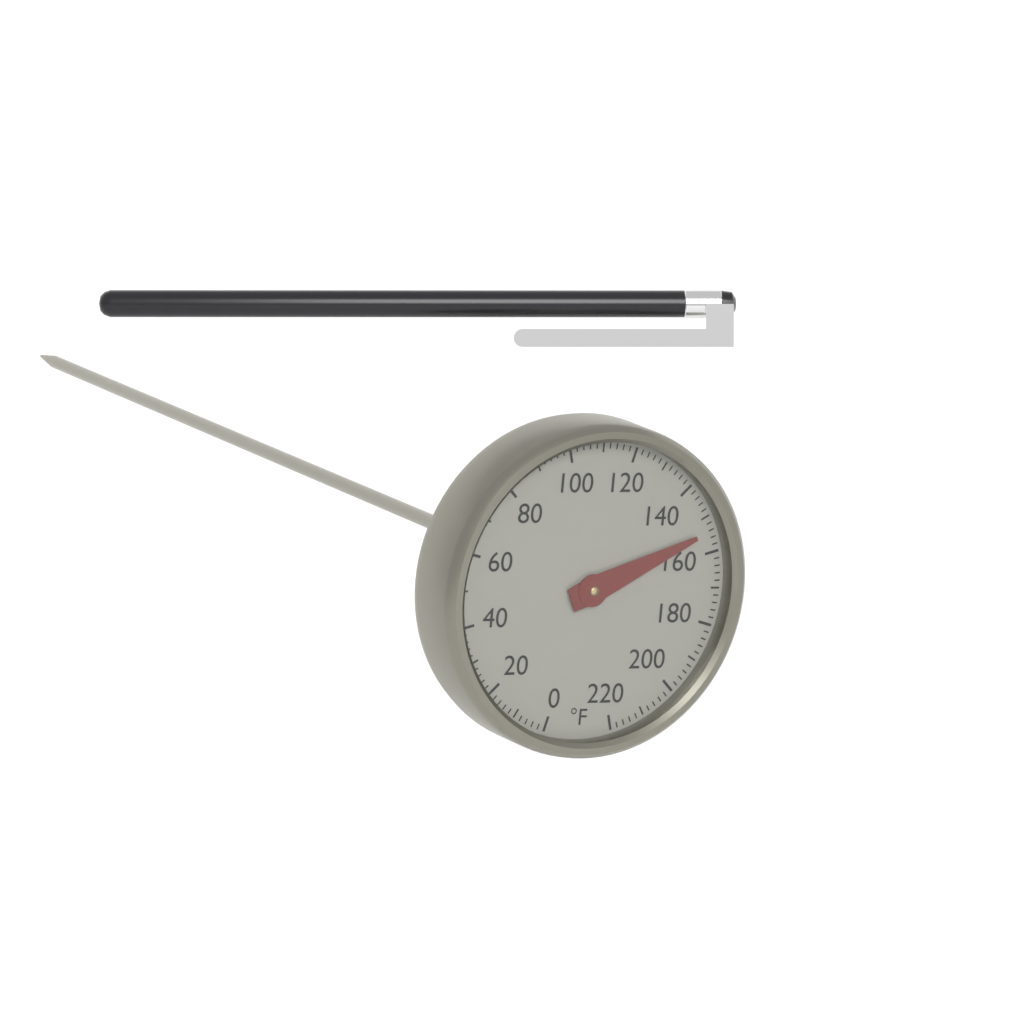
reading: 154 °F
